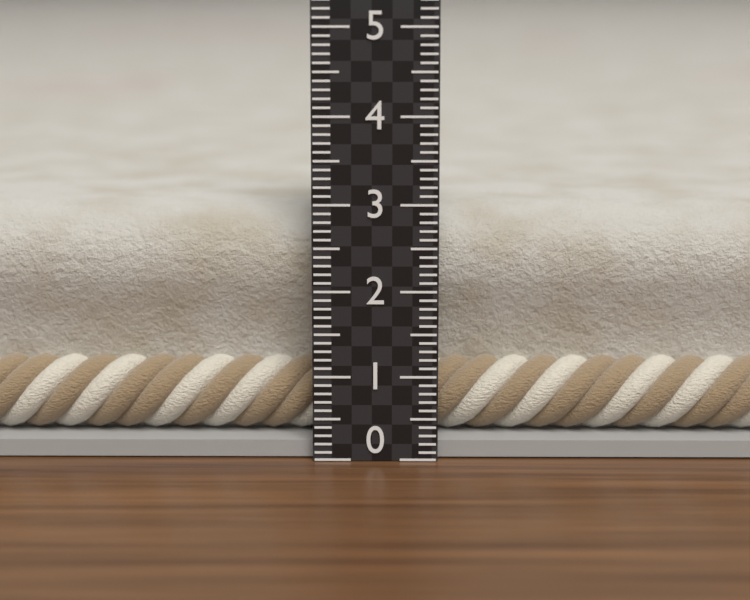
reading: 2.9 (no unit)
